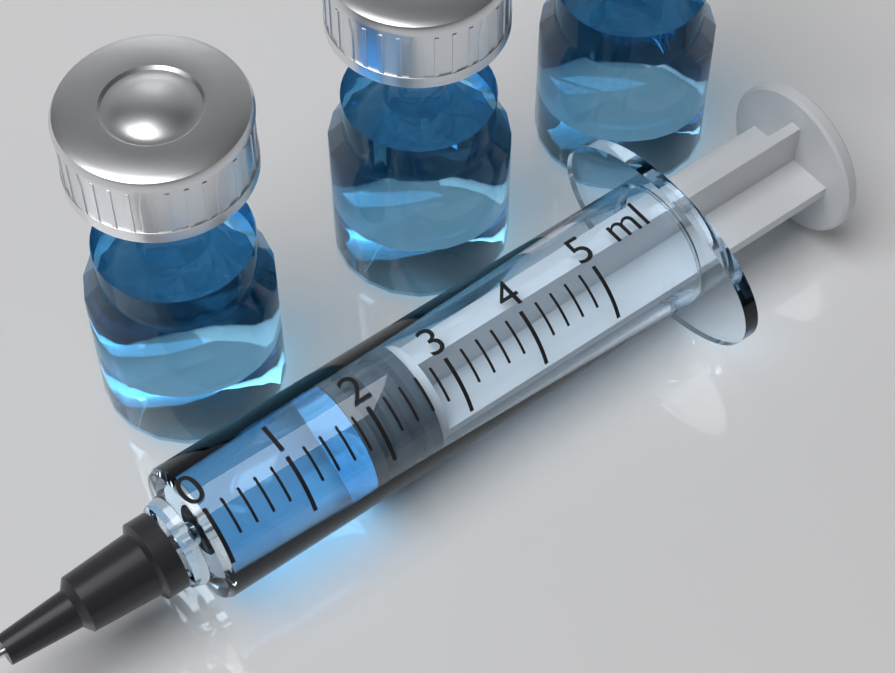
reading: 1.8 ml
